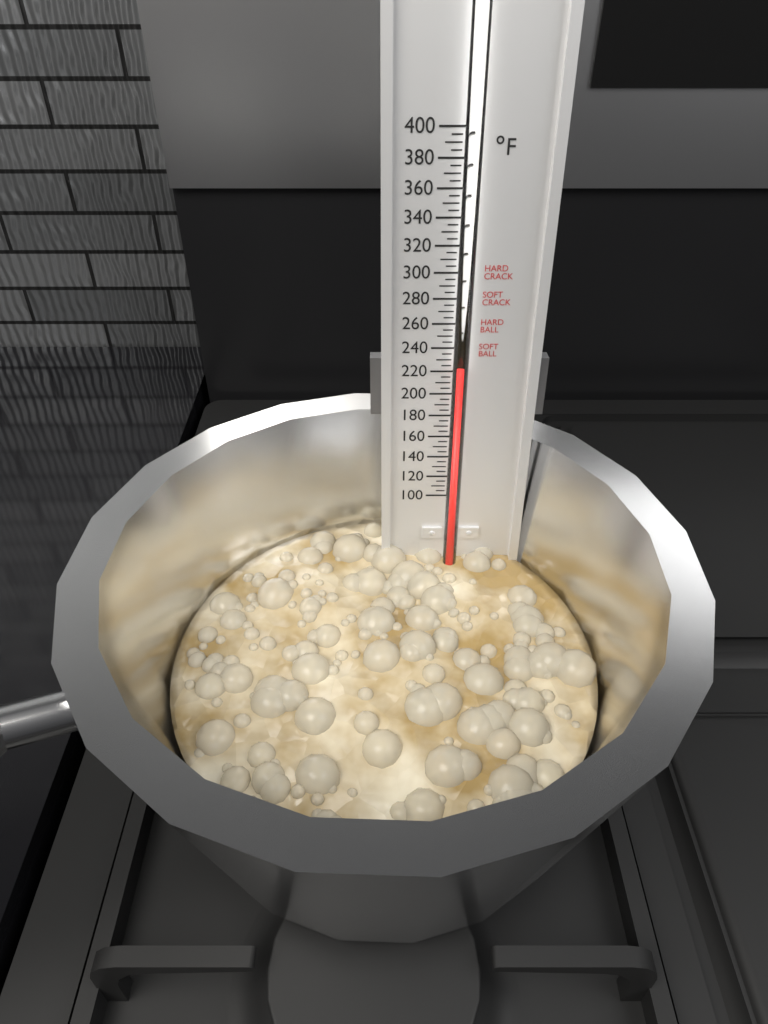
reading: 228 °F
